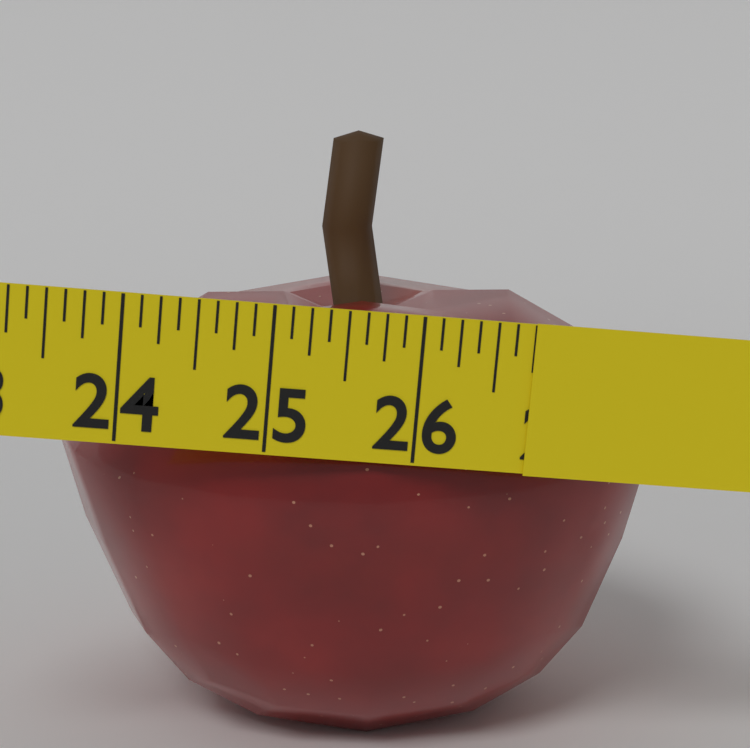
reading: 26.750 in
